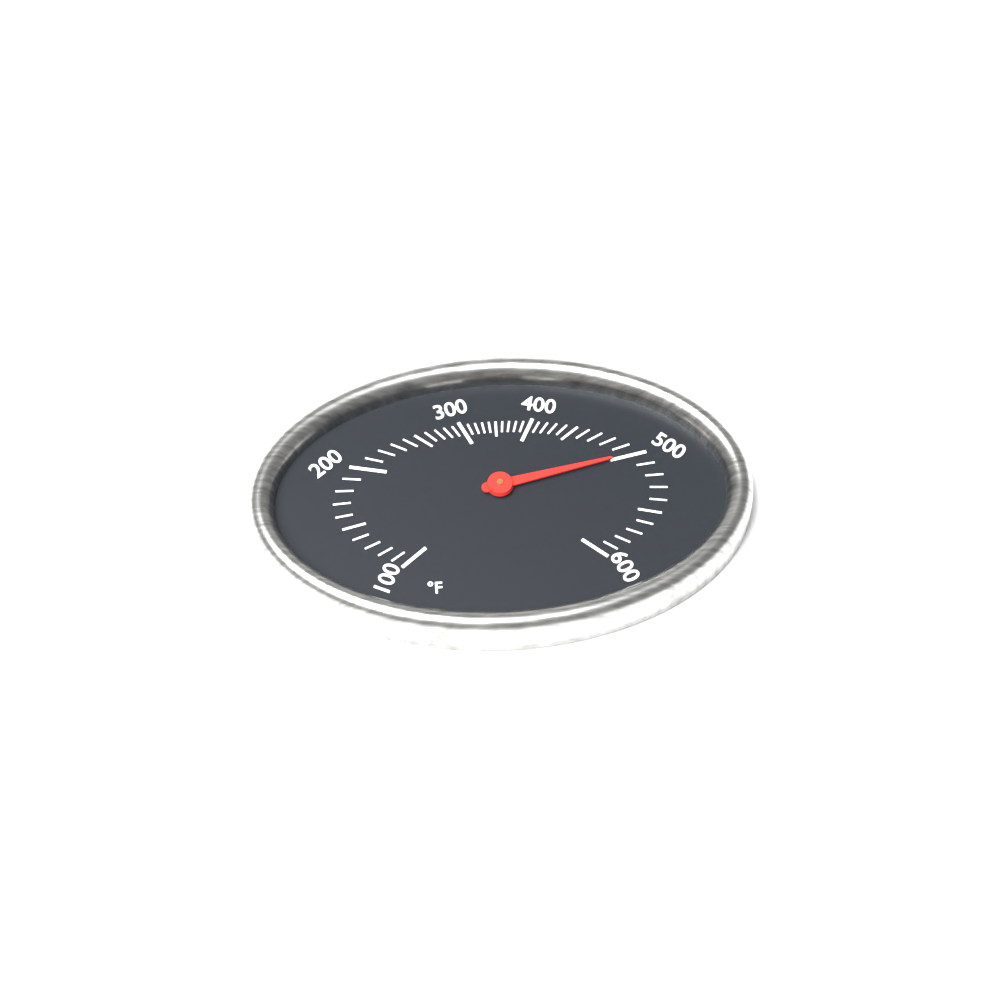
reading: 500 °F
